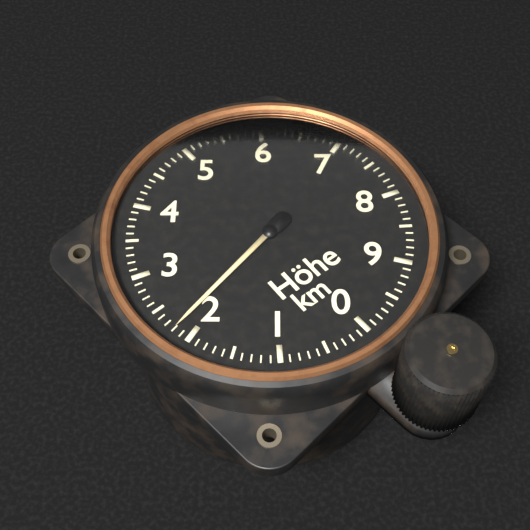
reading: 2.2 km
